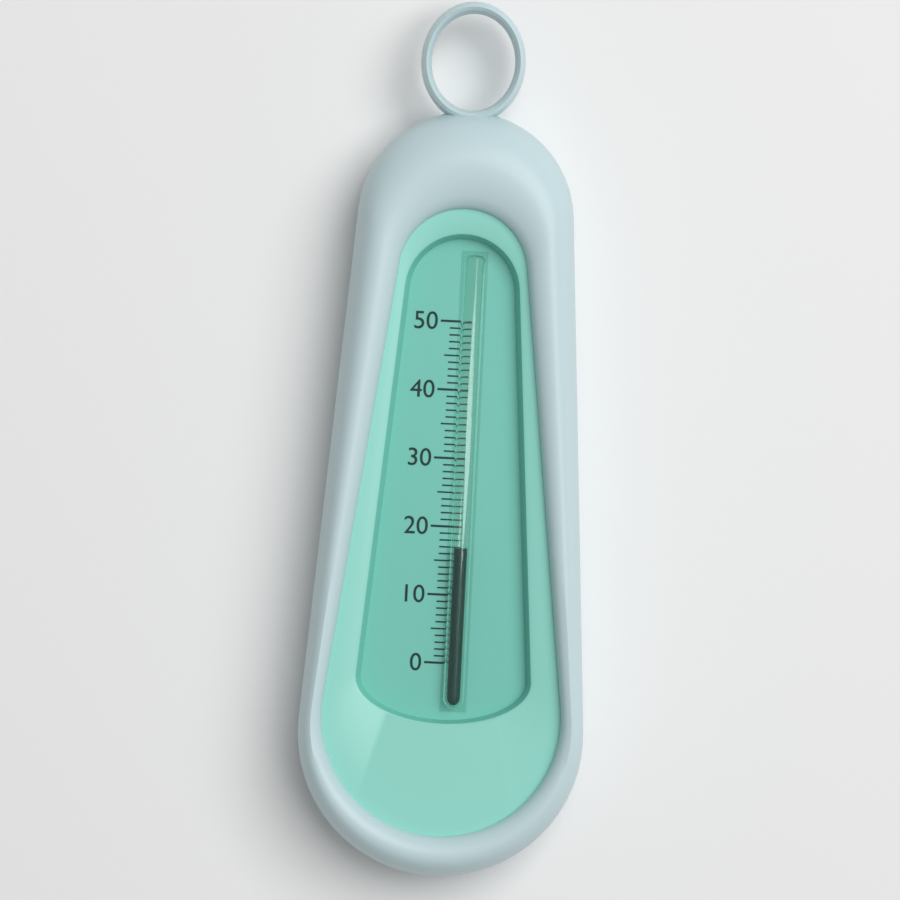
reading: 17 (no unit)
